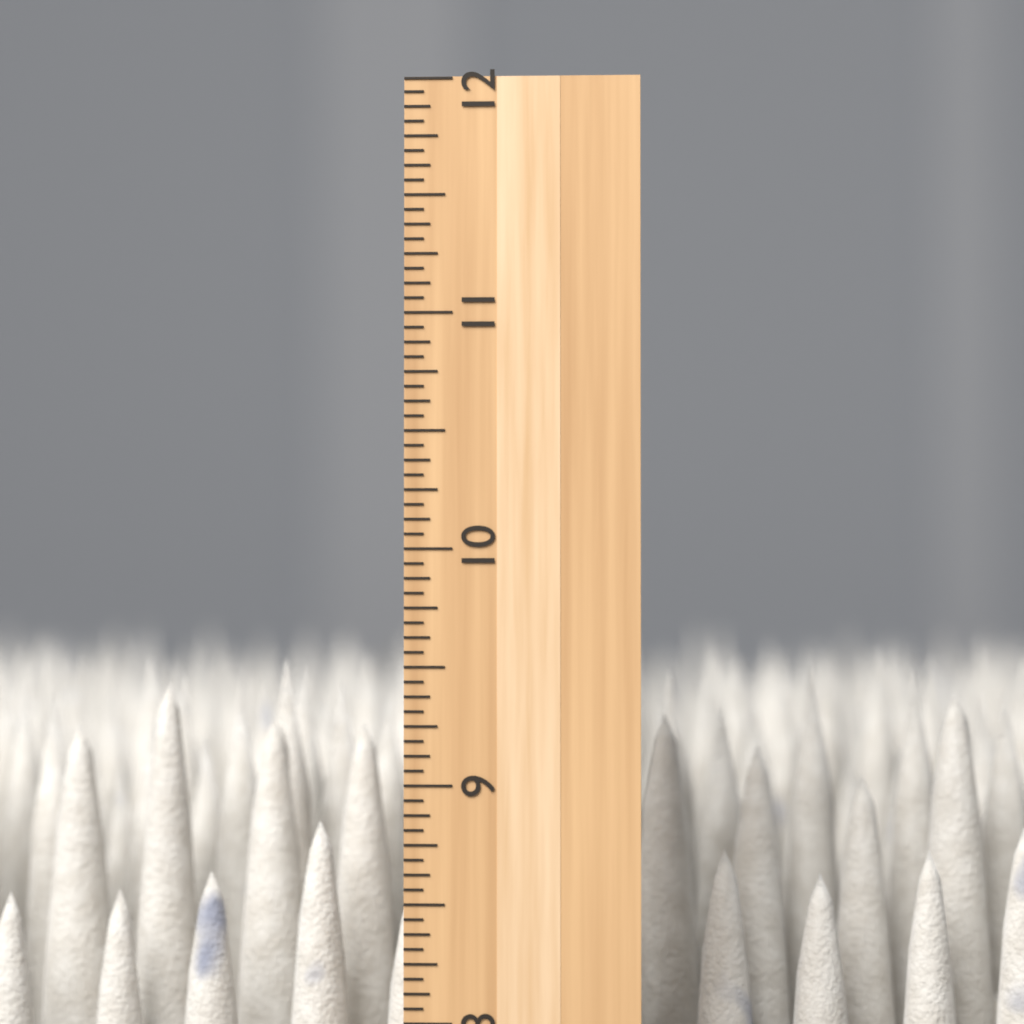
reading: 9.5000 inch
